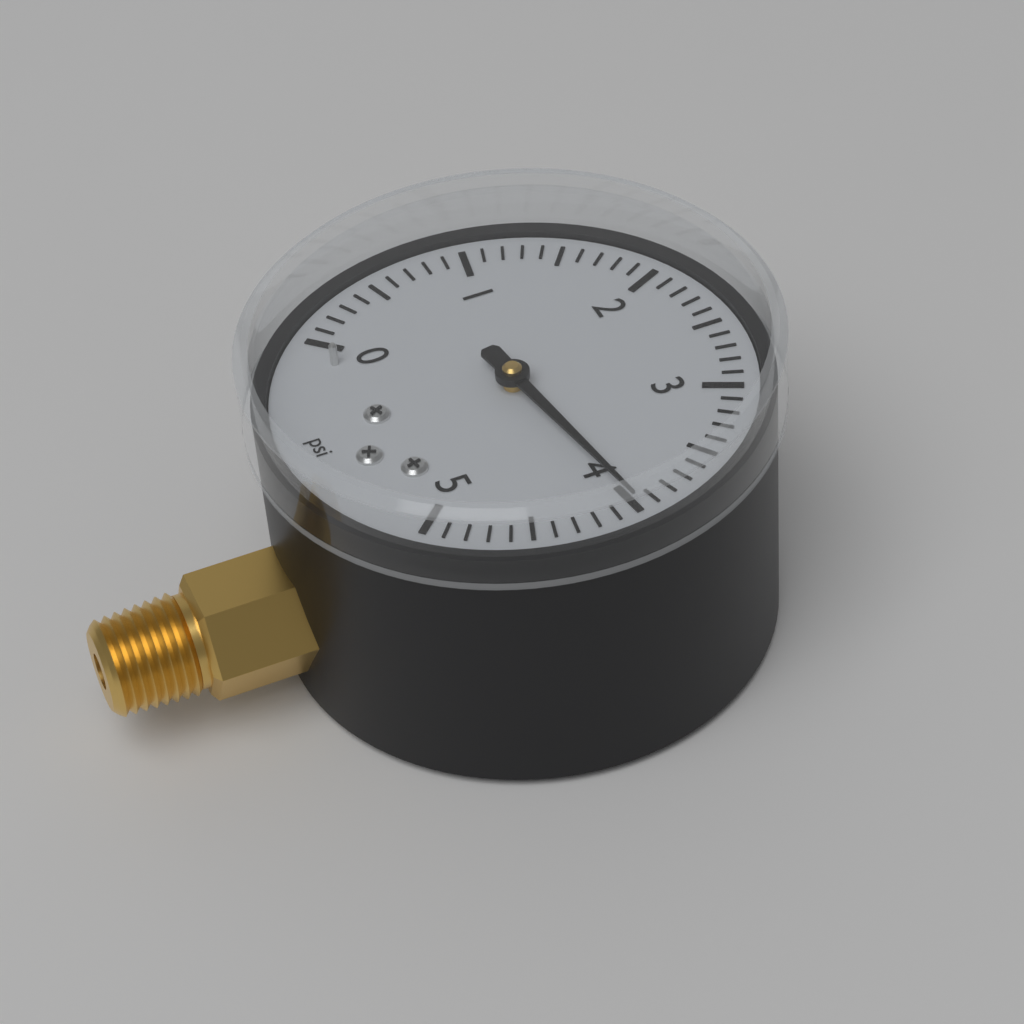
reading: 4.0 psi
